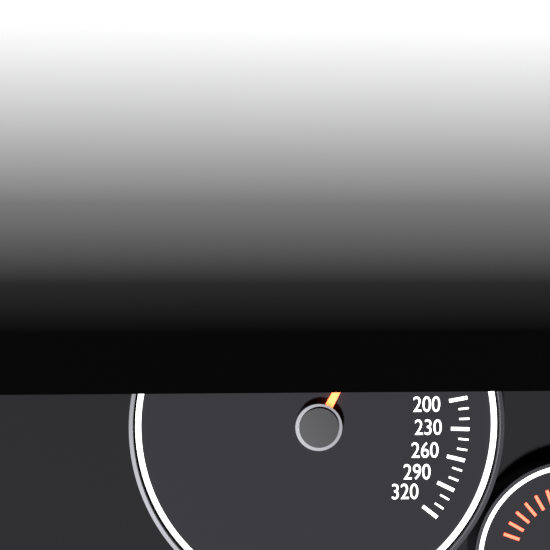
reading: 70 km/h
